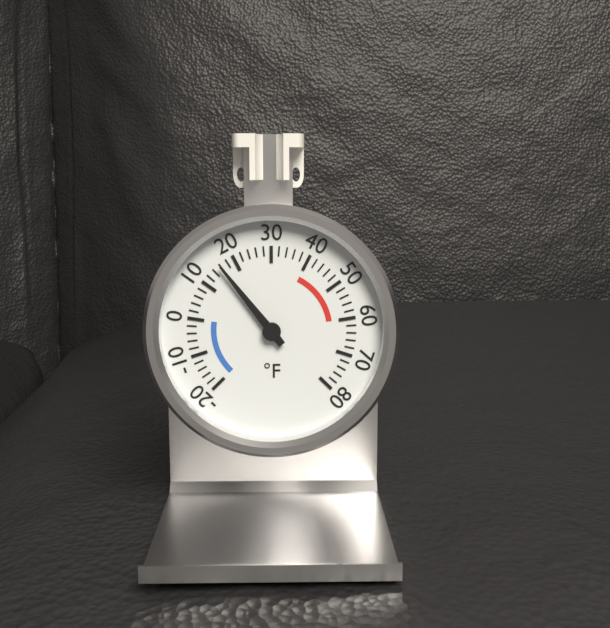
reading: 16 °F
